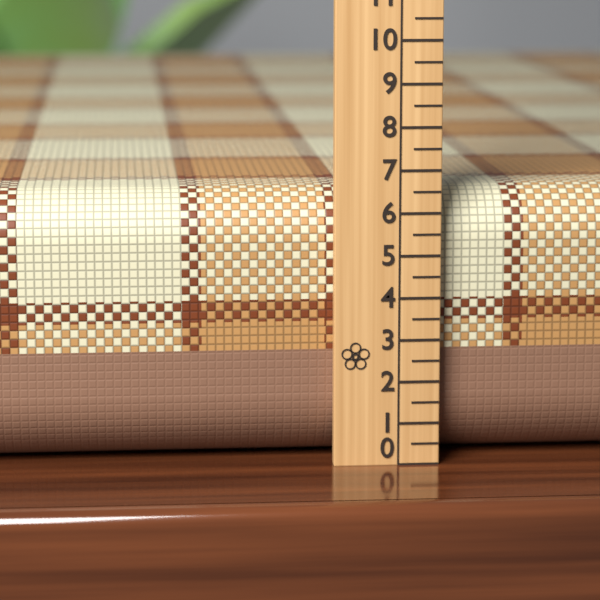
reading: 6.5 (no unit)
